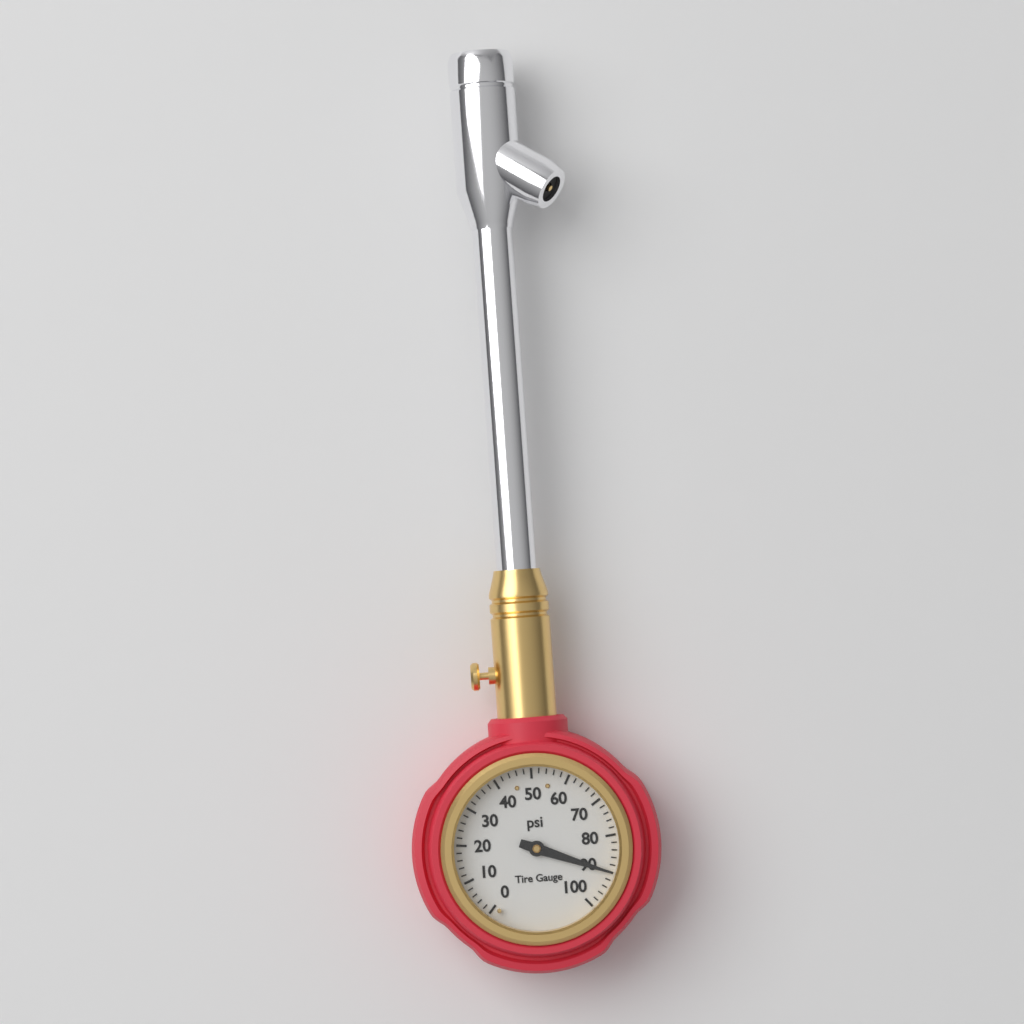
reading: 90 psi
